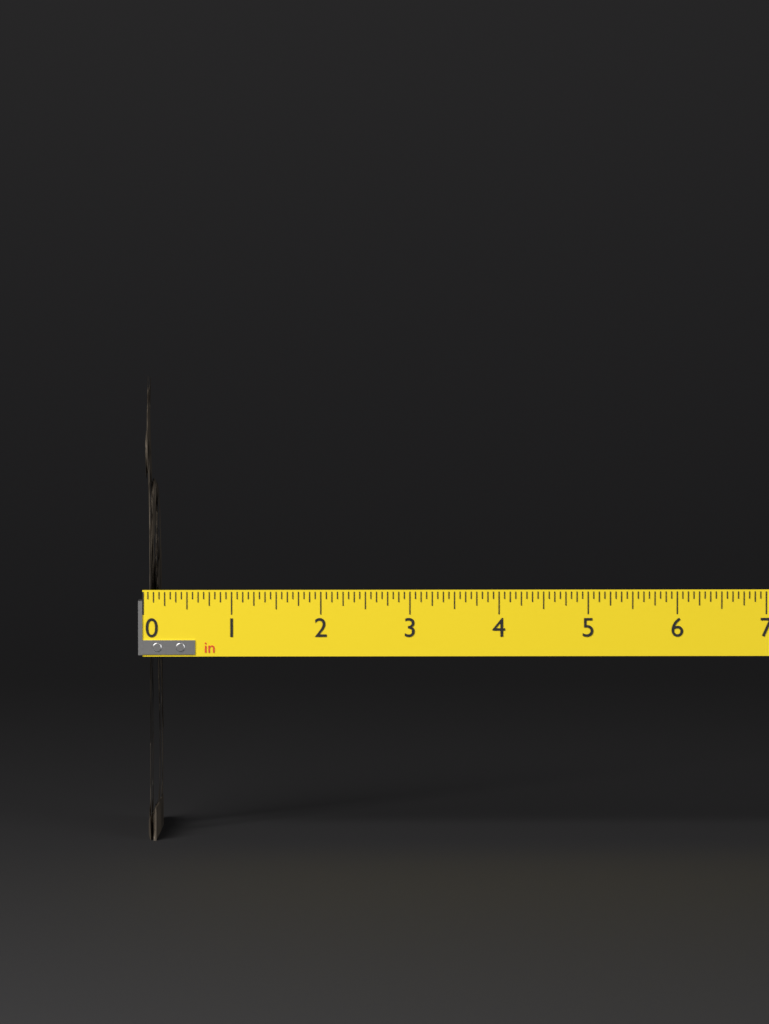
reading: 0.1875 in
